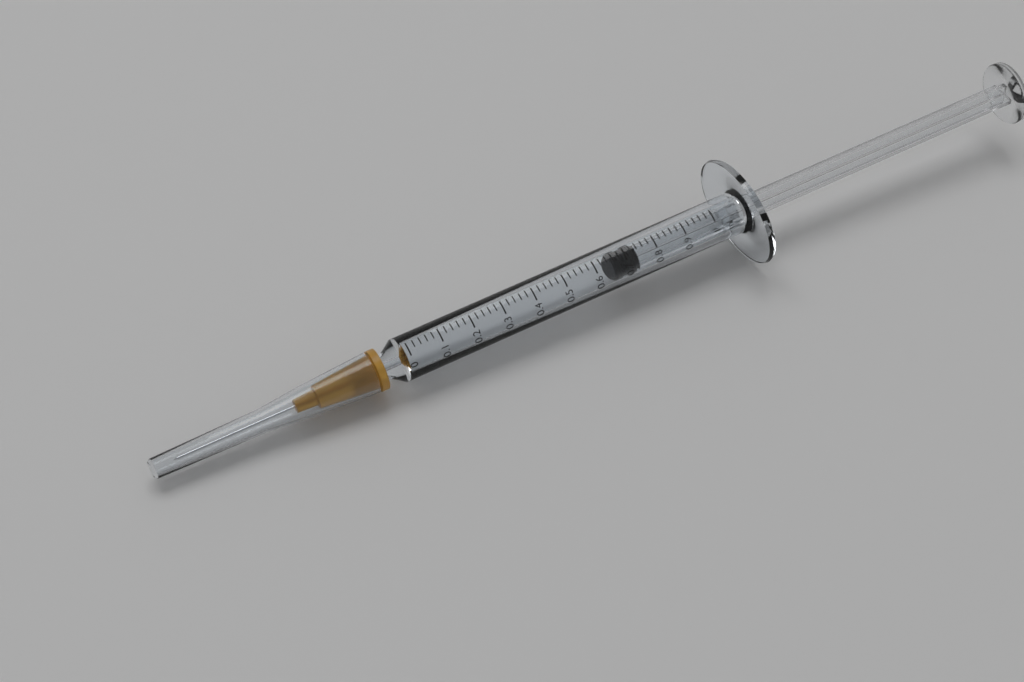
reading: 0.66 ml
